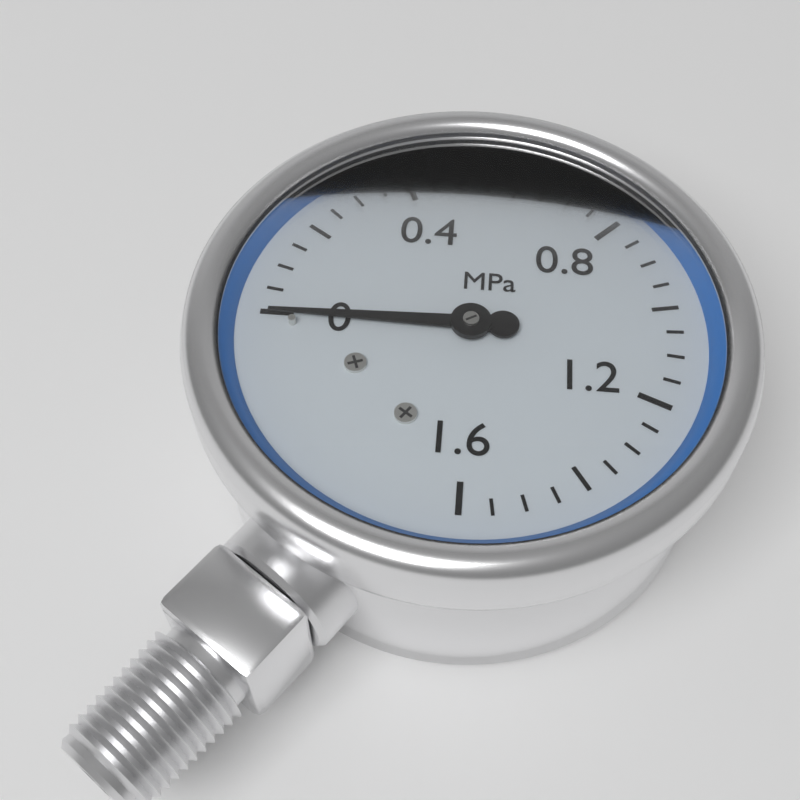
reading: 0.00 MPa
